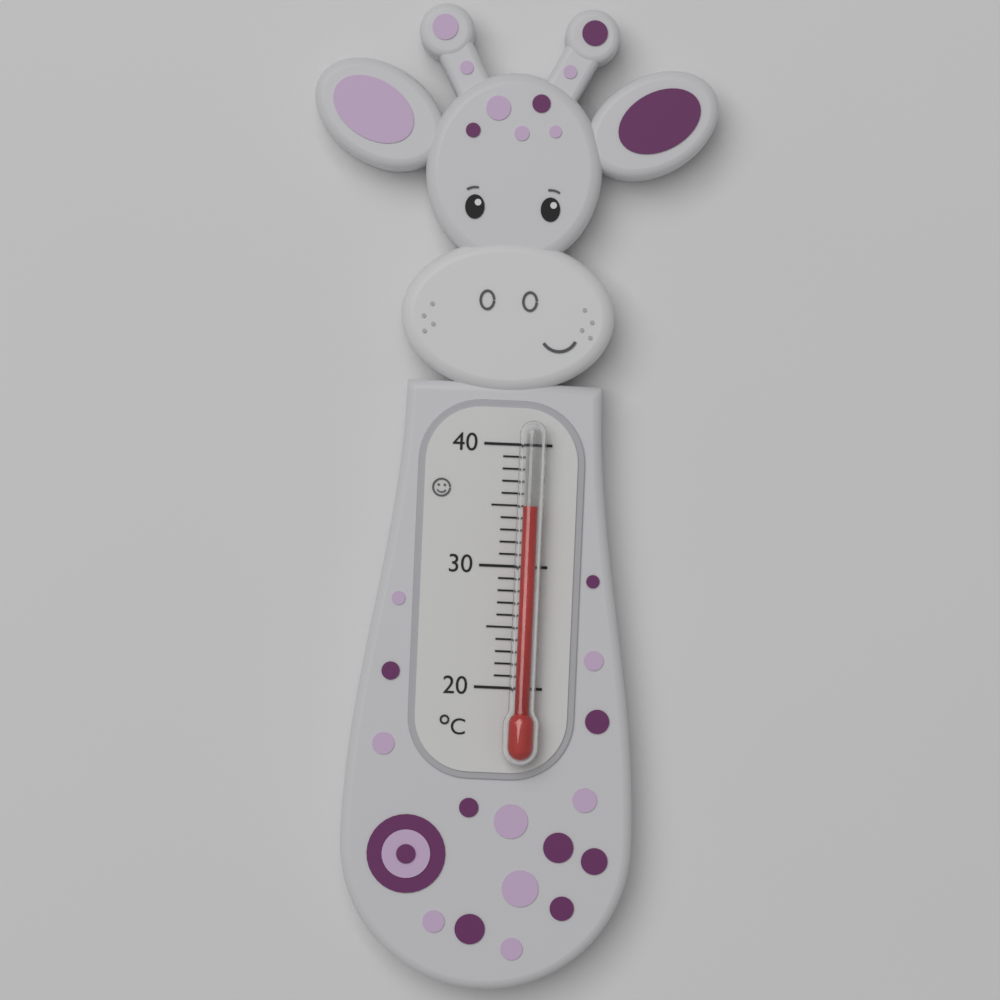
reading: 35 °C
